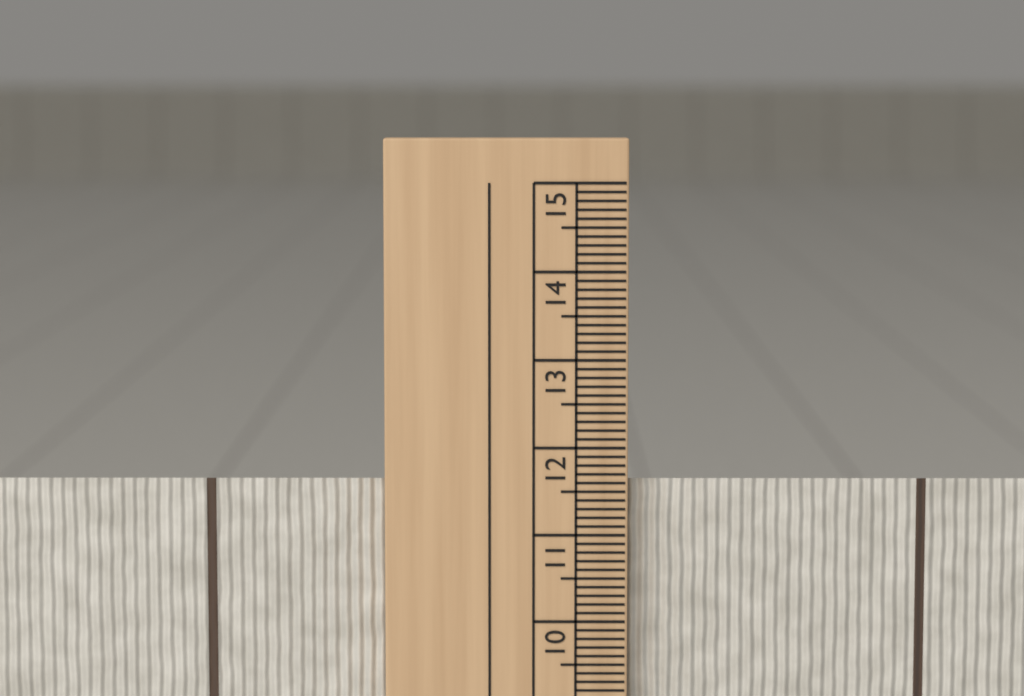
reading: 11.6 cm
